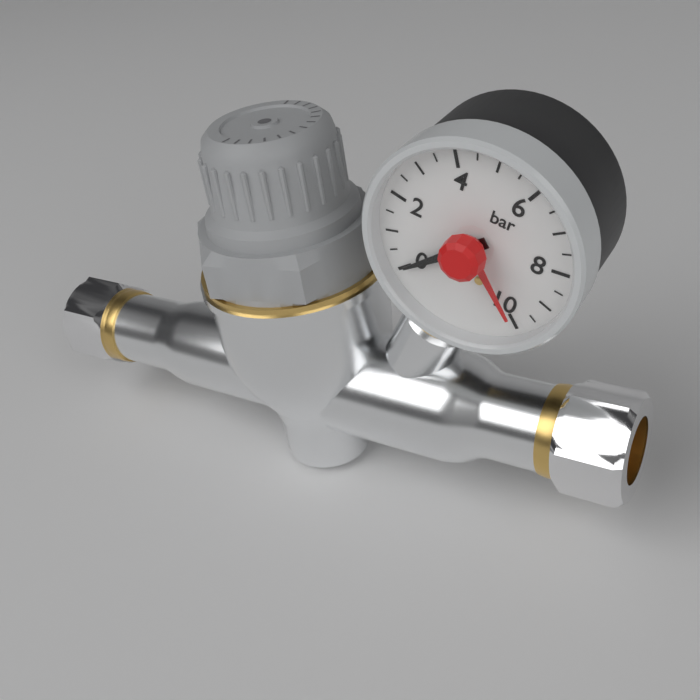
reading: 0.0 bar
